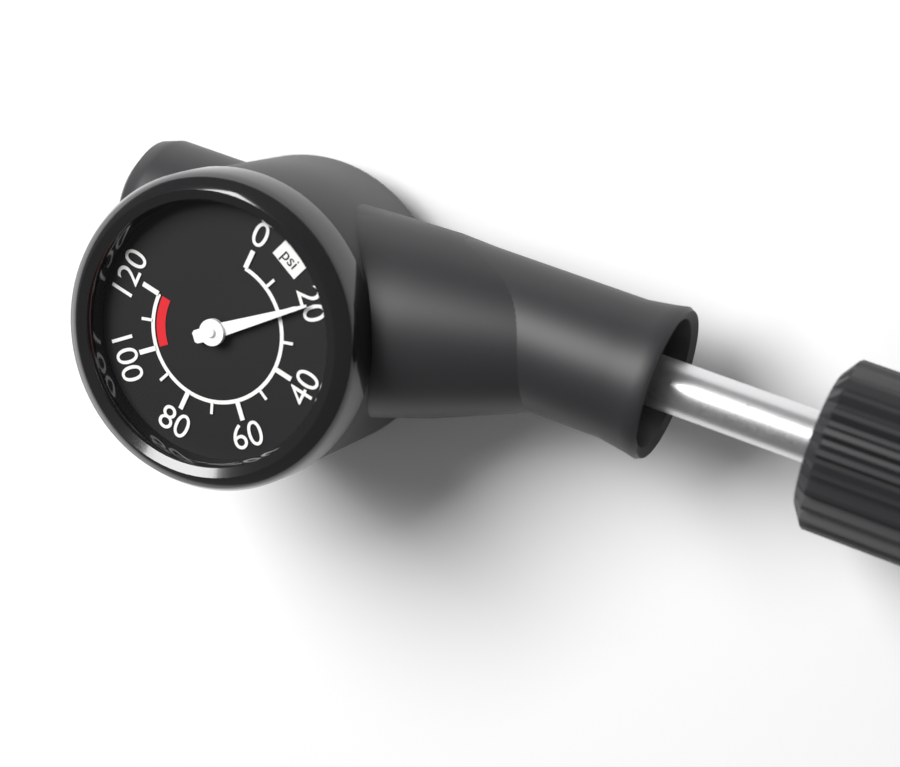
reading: 20 psi
